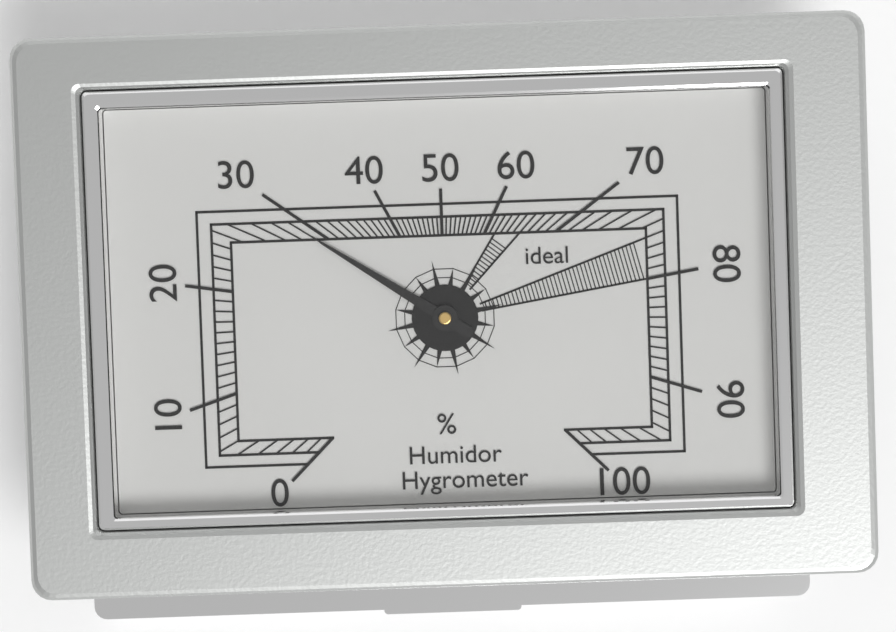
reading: 29 %
